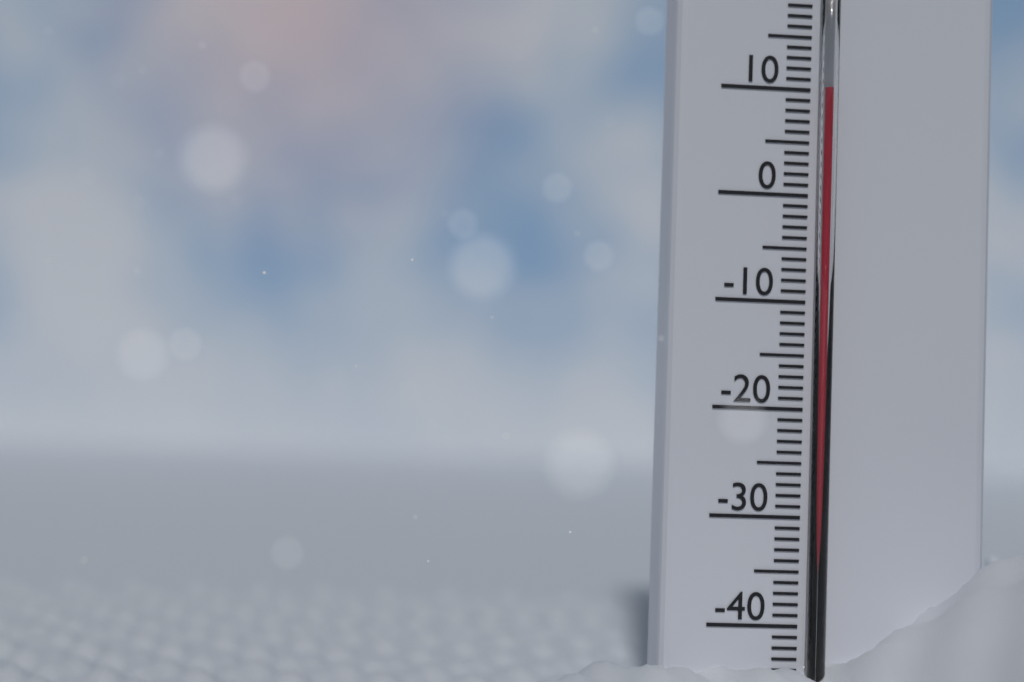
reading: 10 °C
